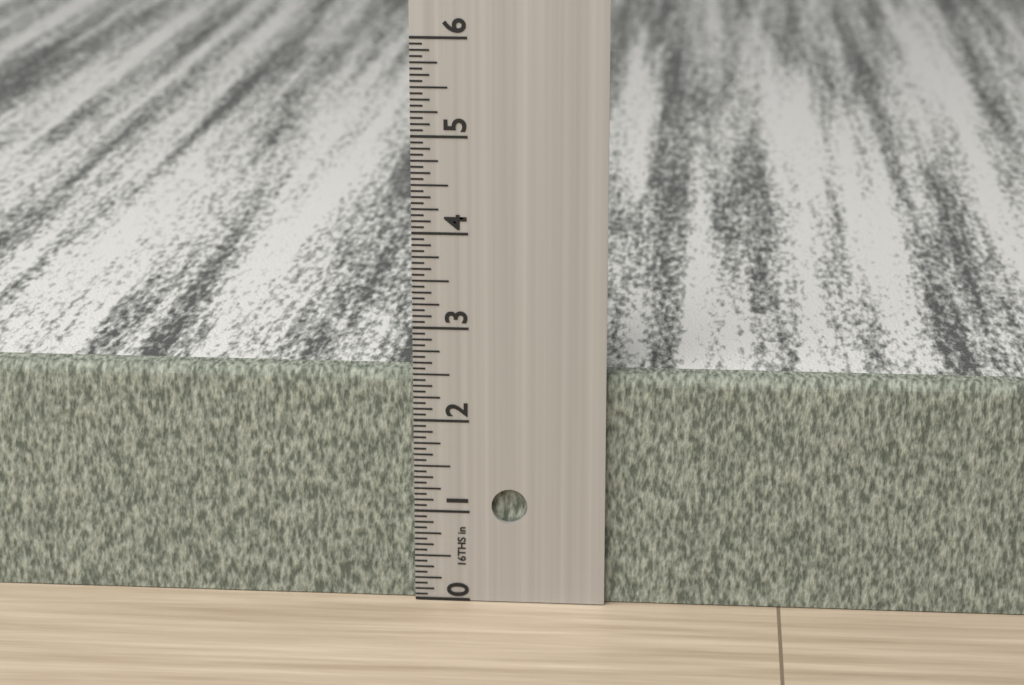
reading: 2.5000 in
